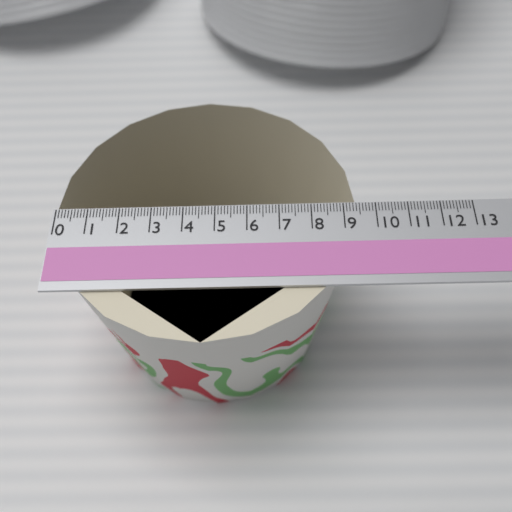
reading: 9.4 (no unit)
